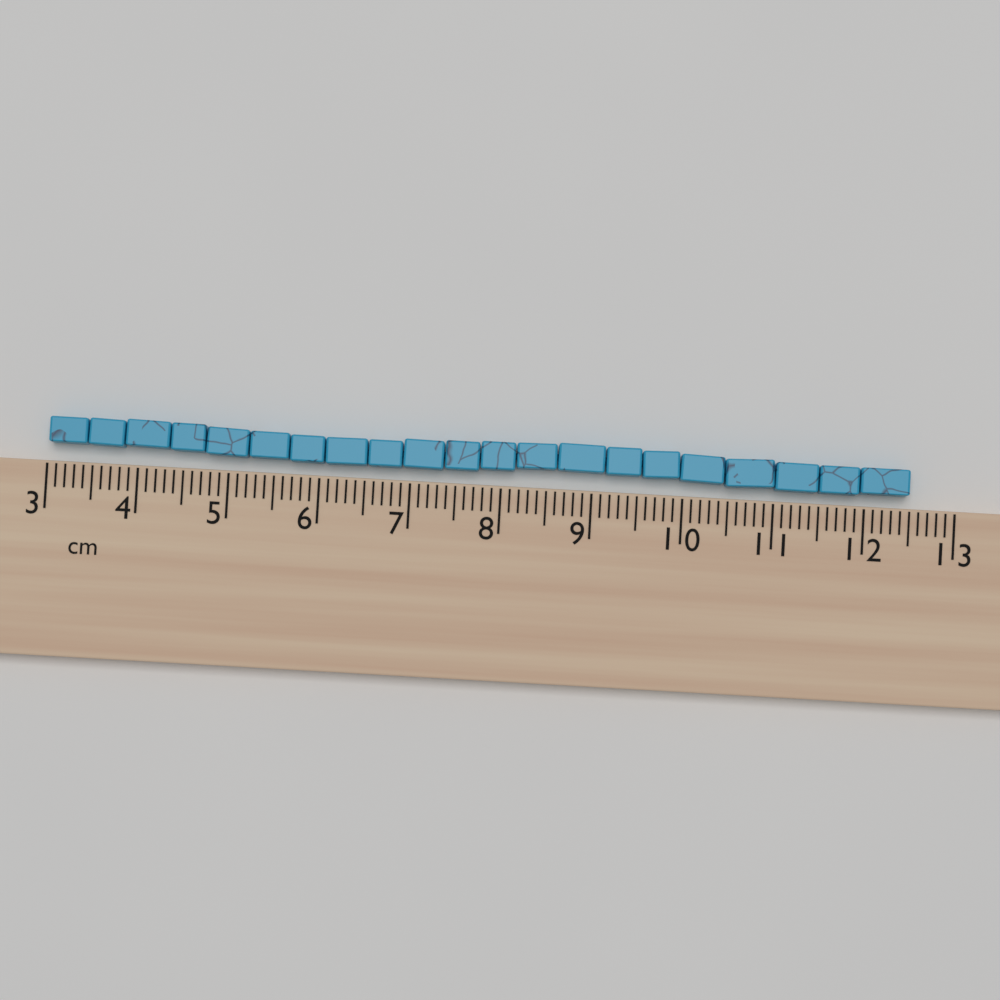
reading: 12.5 cm
